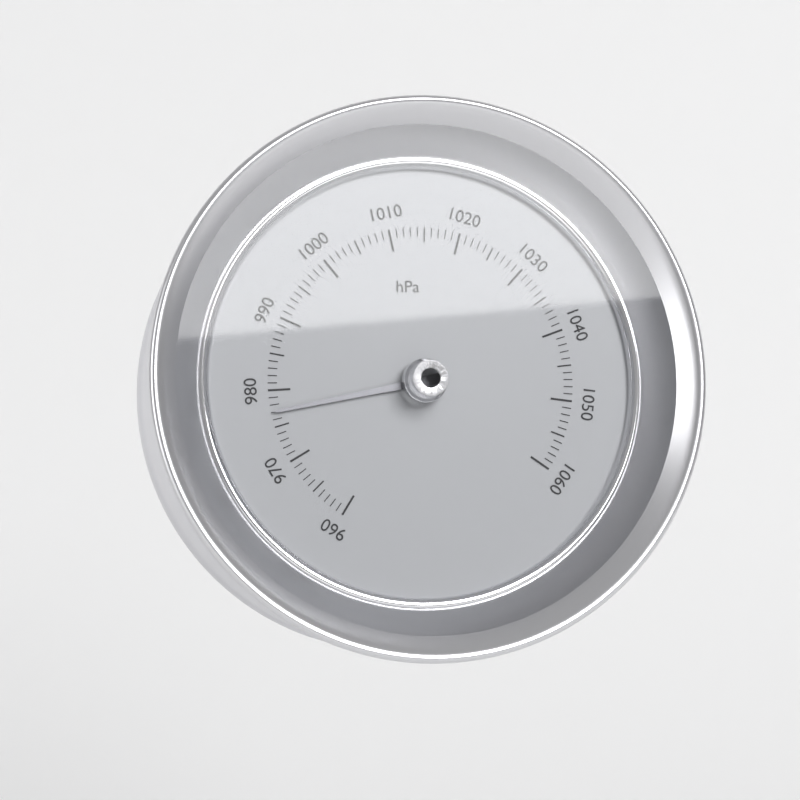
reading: 977 hPa
